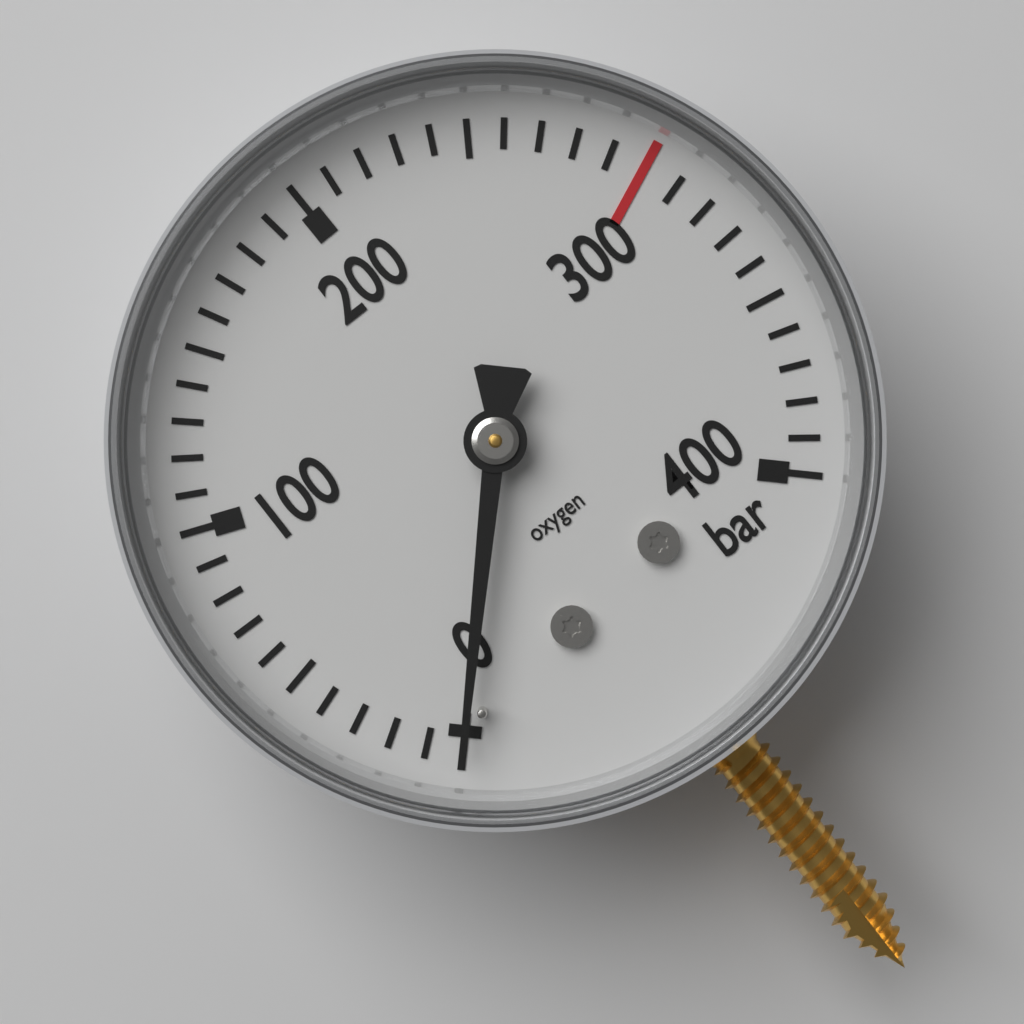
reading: 0 bar
